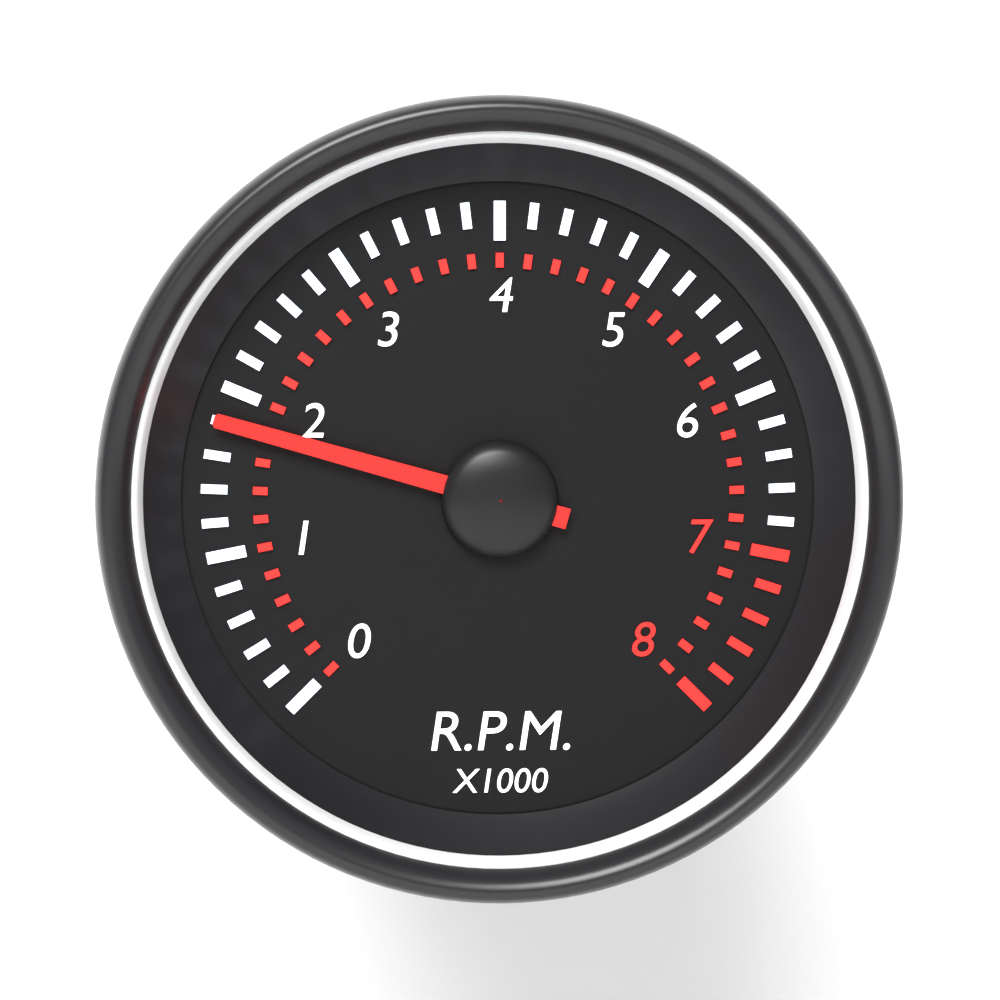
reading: 1.8 x1000 RPM
